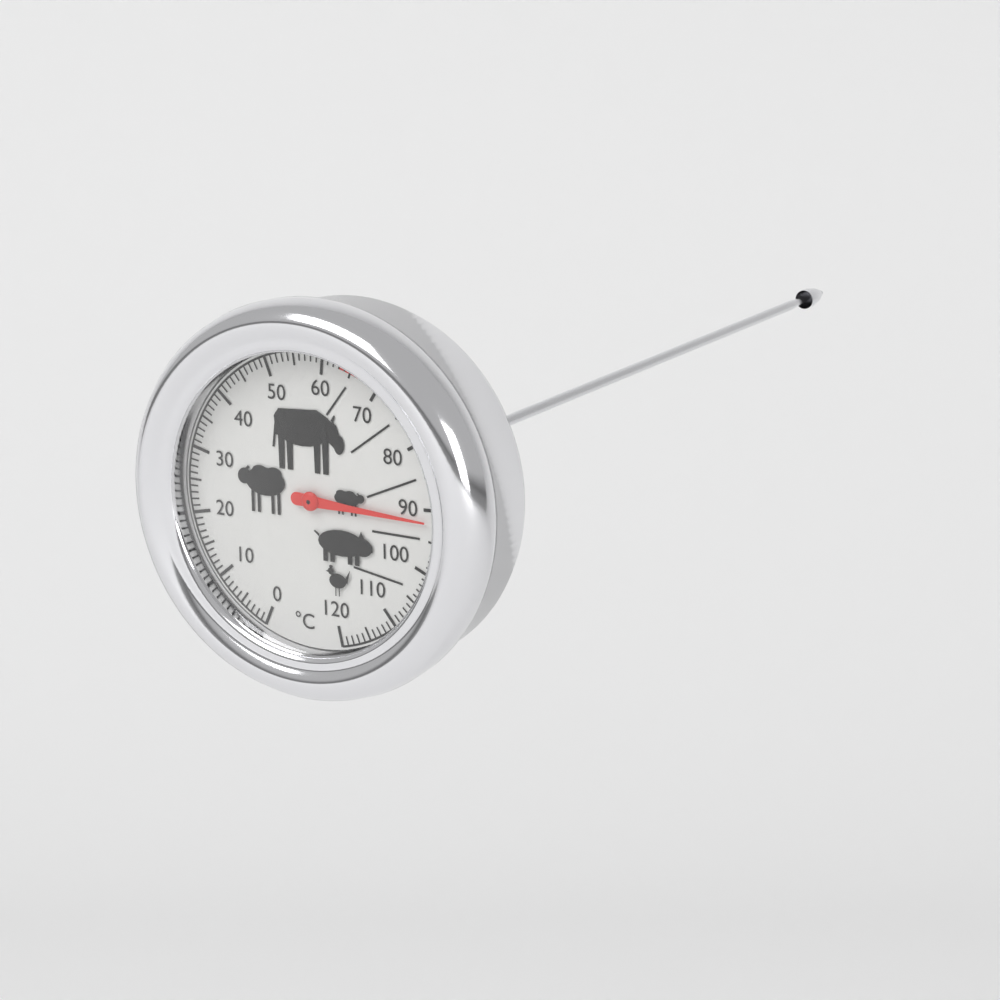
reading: 92 °C
